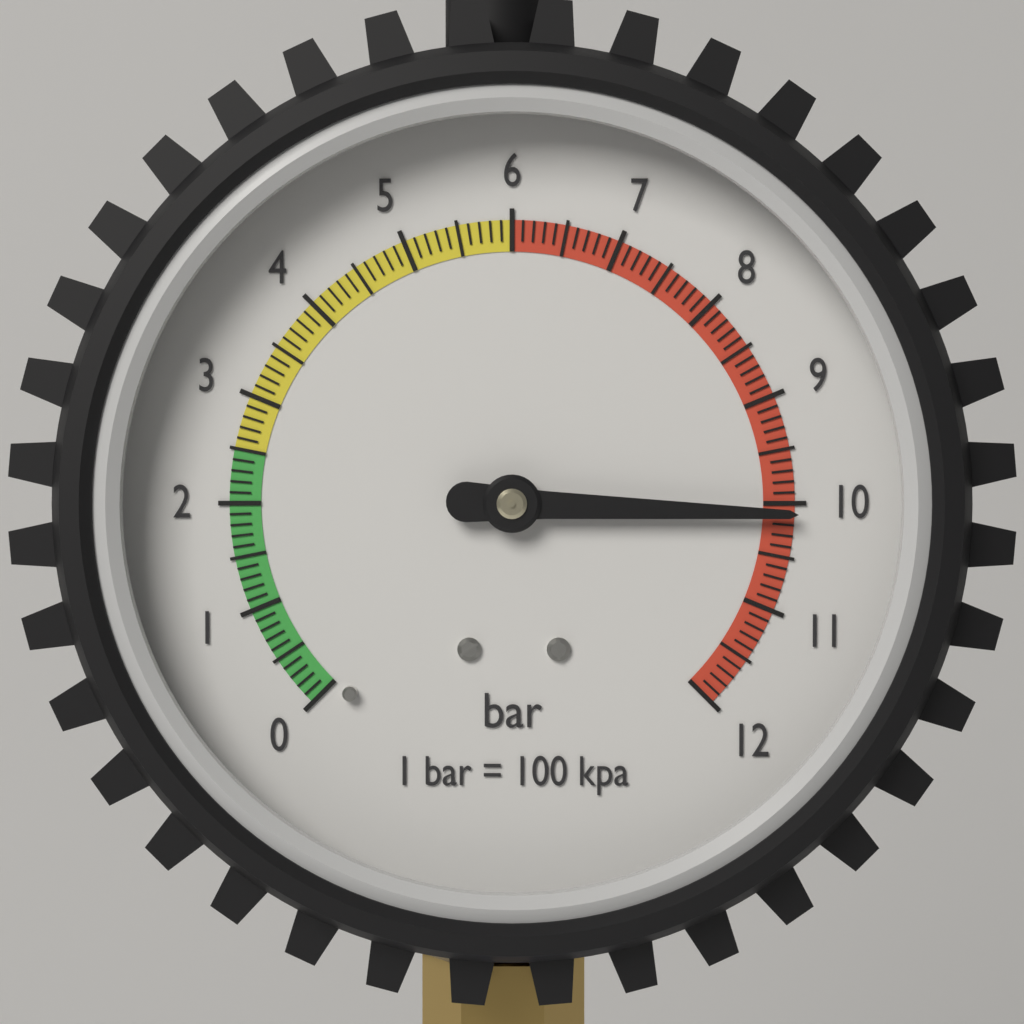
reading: 10.1 bar
